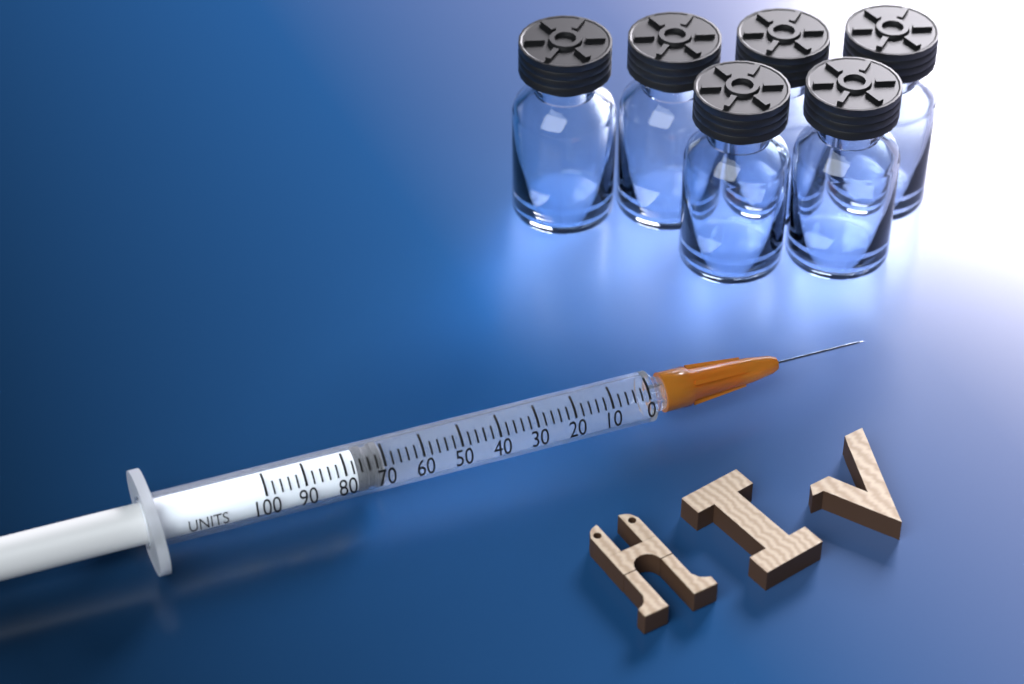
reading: 70 units
